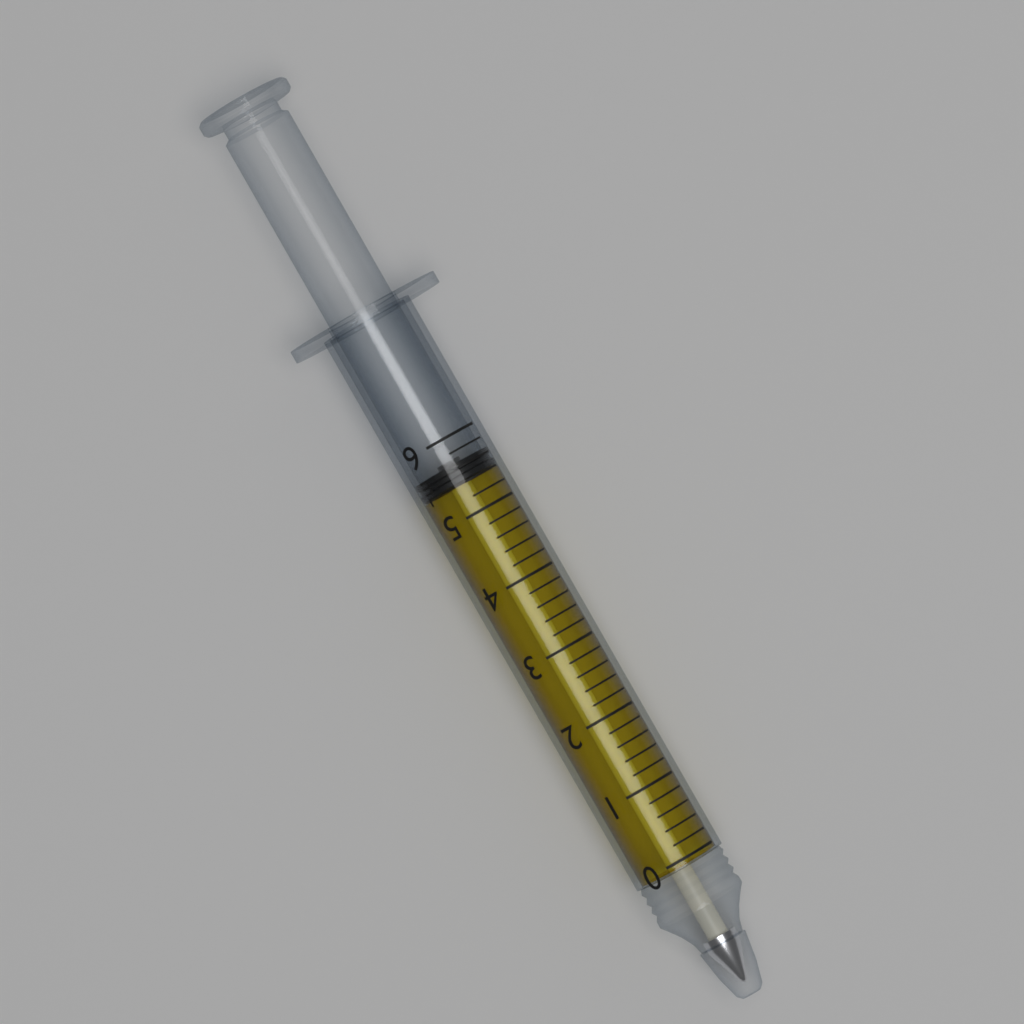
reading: 5.4 mL
